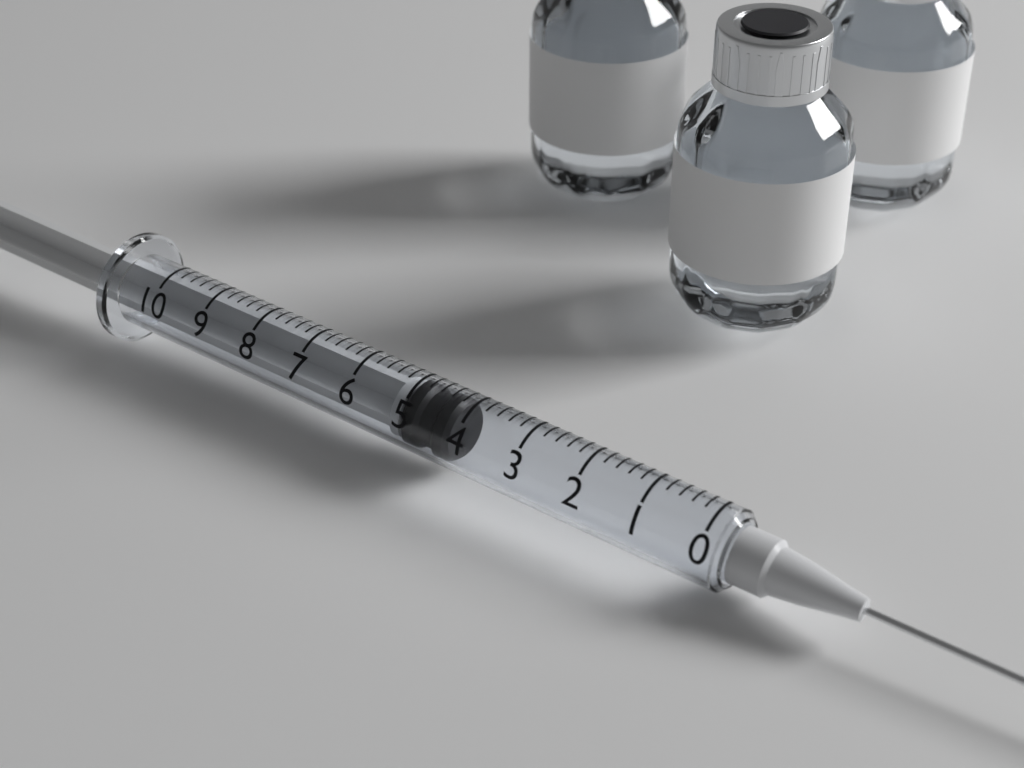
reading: 4.2 (no unit)
